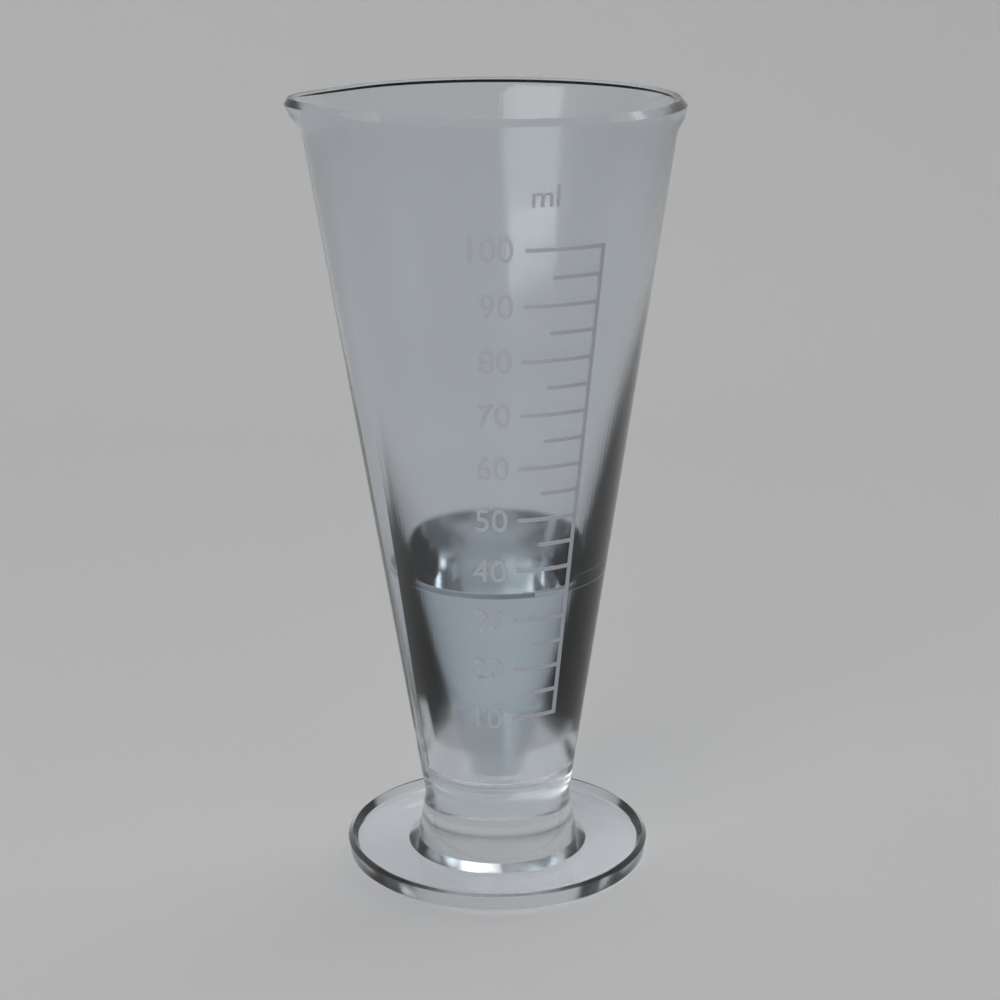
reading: 35 ml
